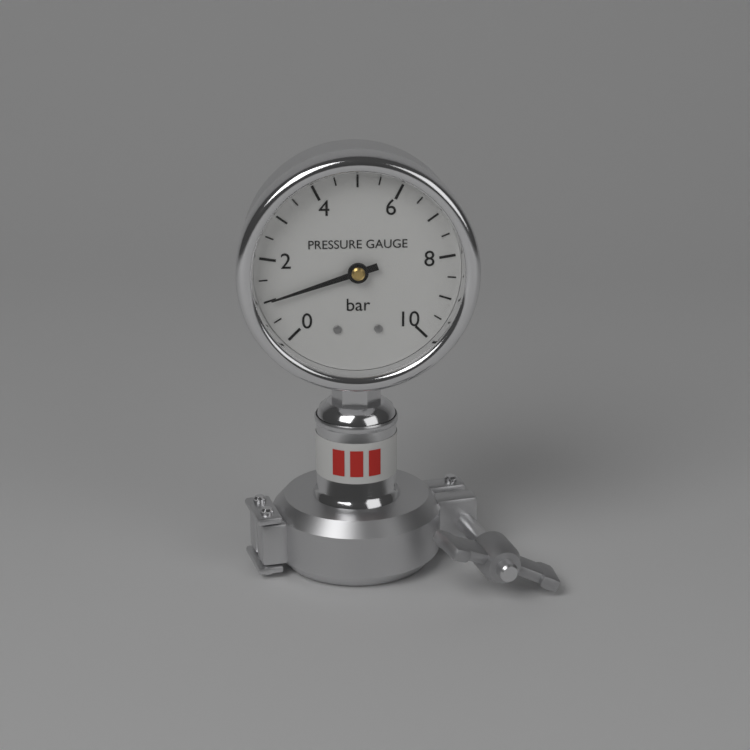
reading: 1.0 bar
